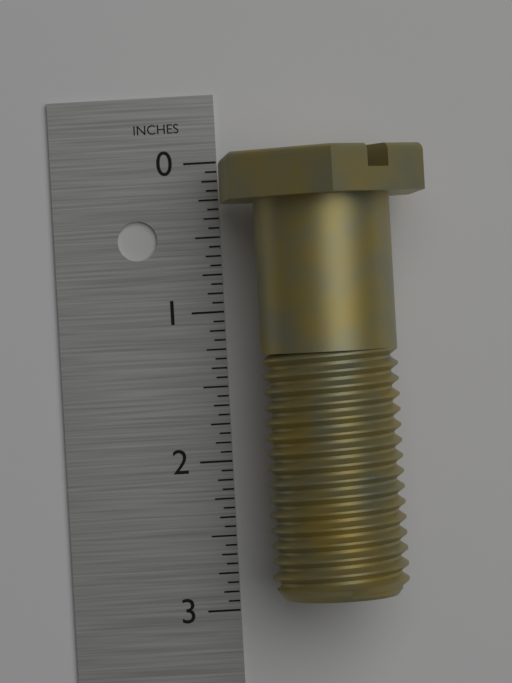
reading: 2.8750 in
